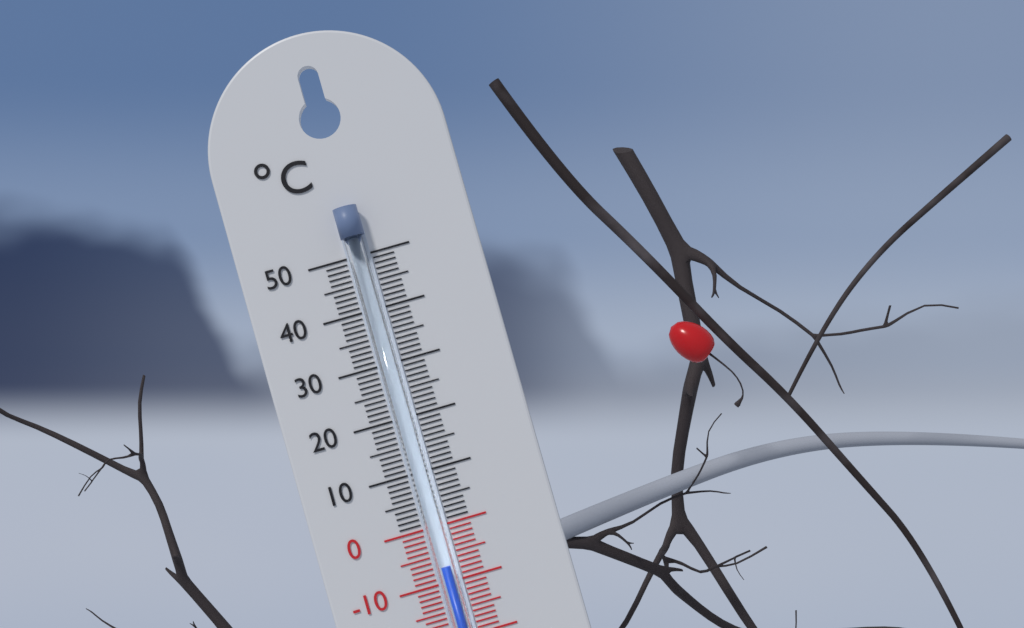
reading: -7 °C
